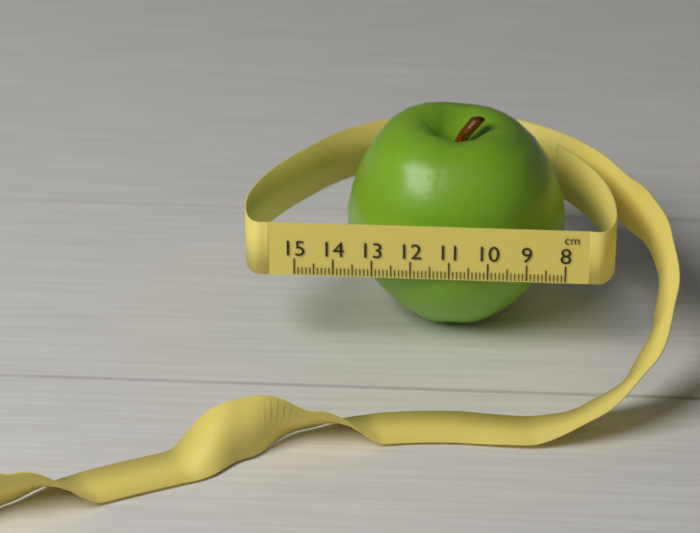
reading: 13.8 cm
